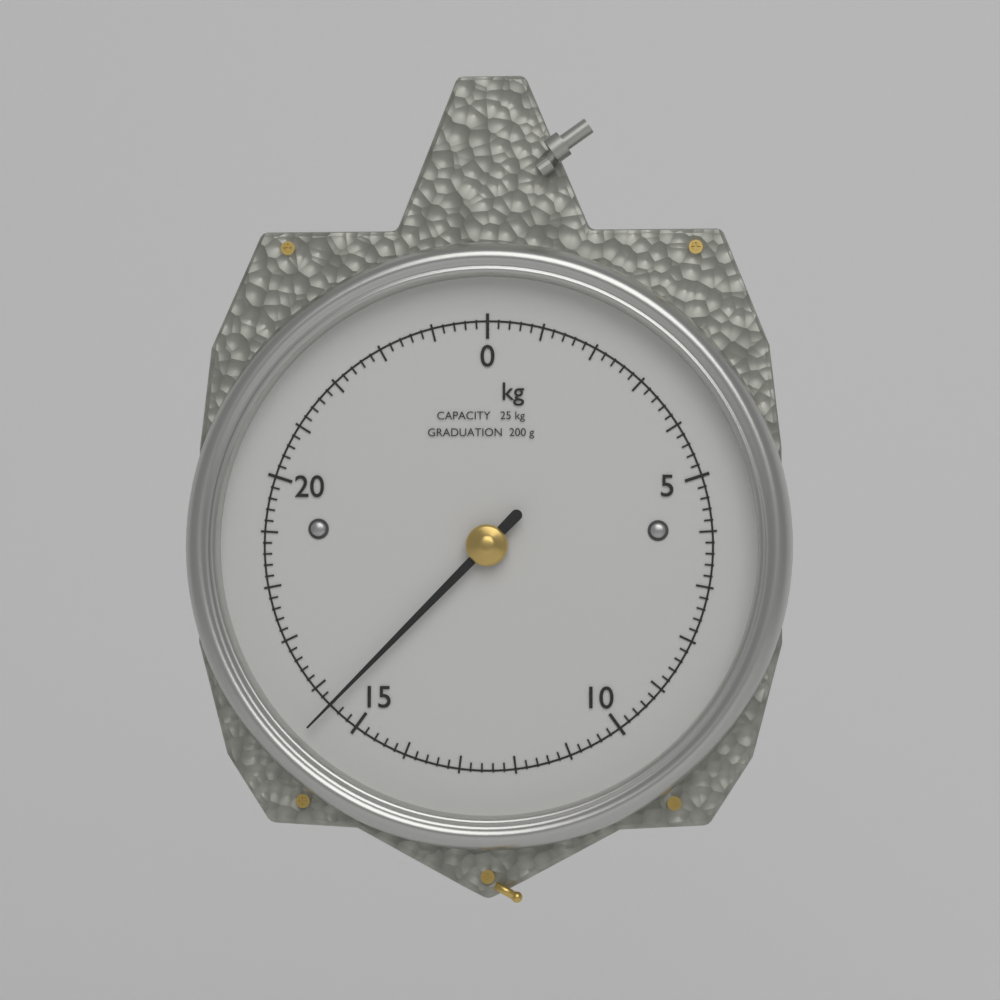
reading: 15.6 kg
